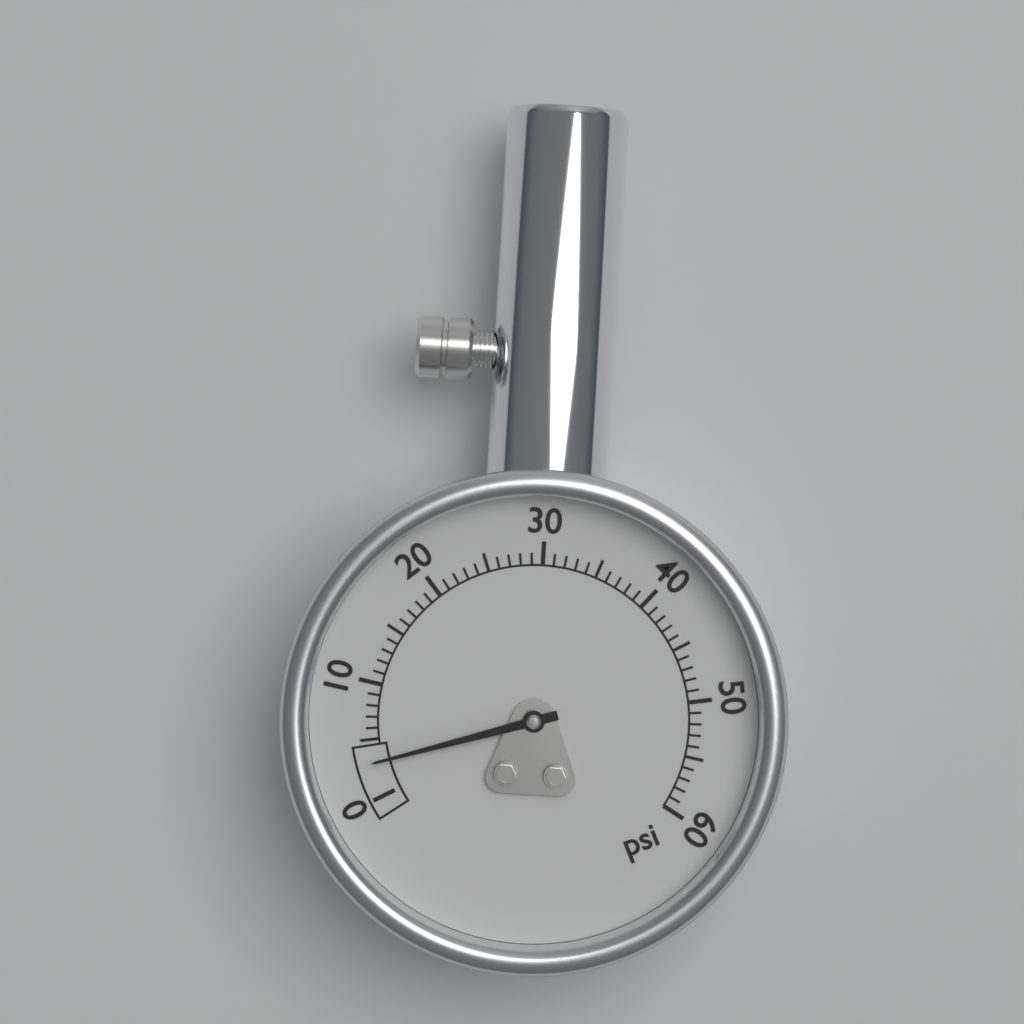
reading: 3 psi
